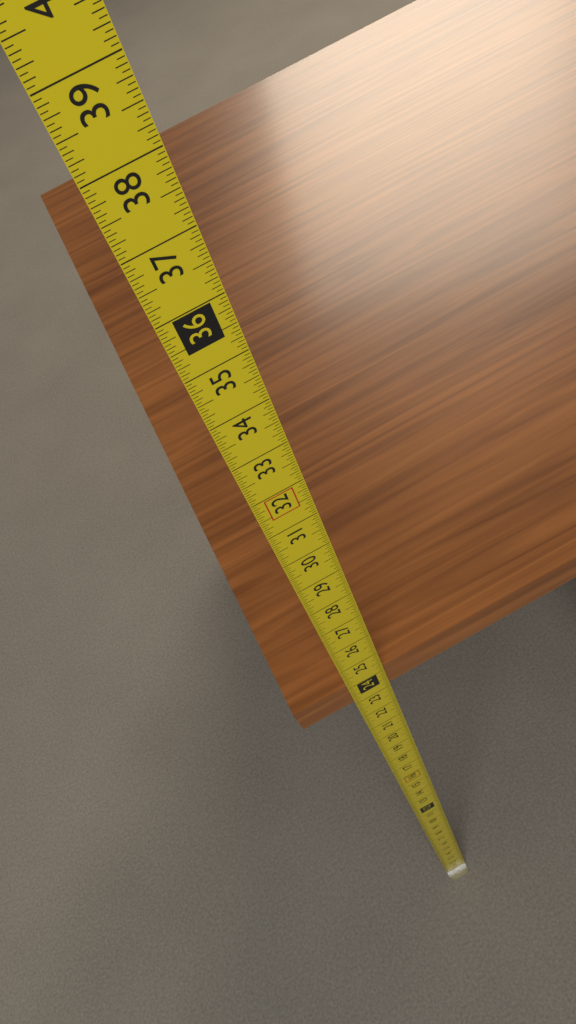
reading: 24.1250 in
